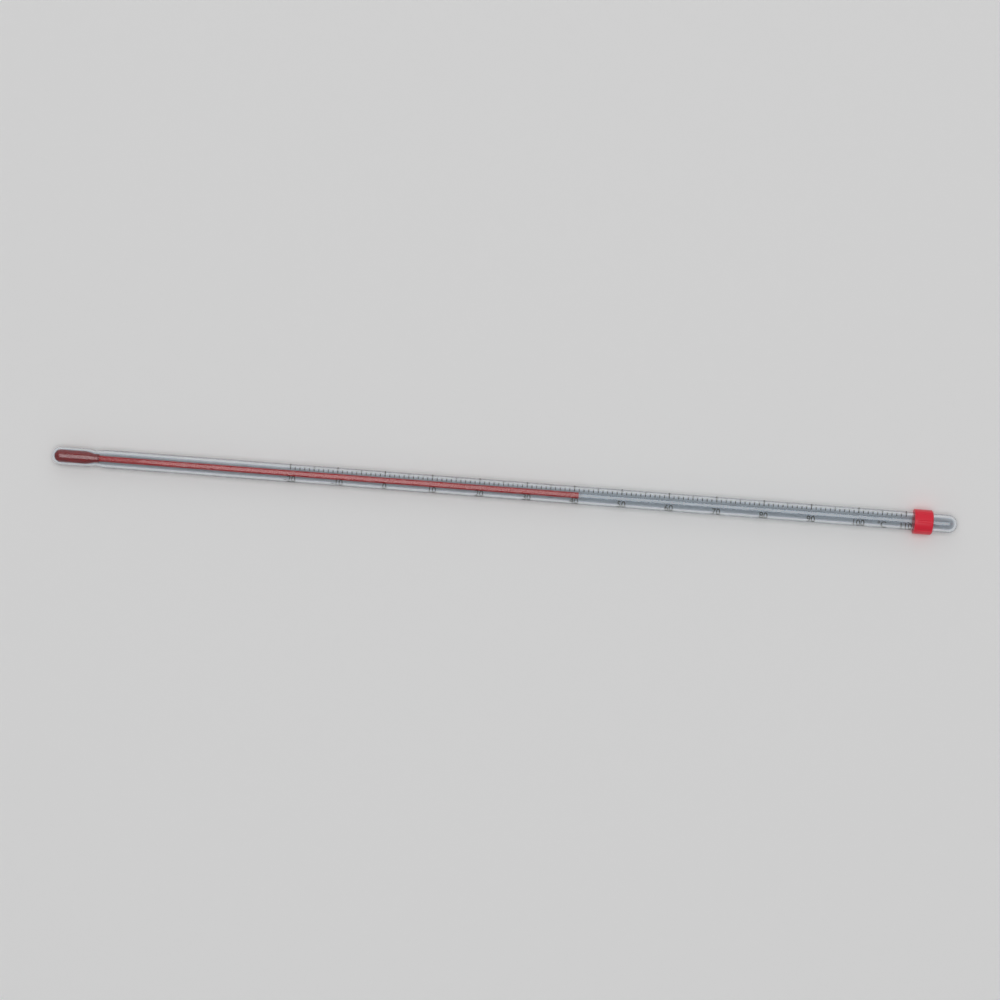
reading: 41 °C
